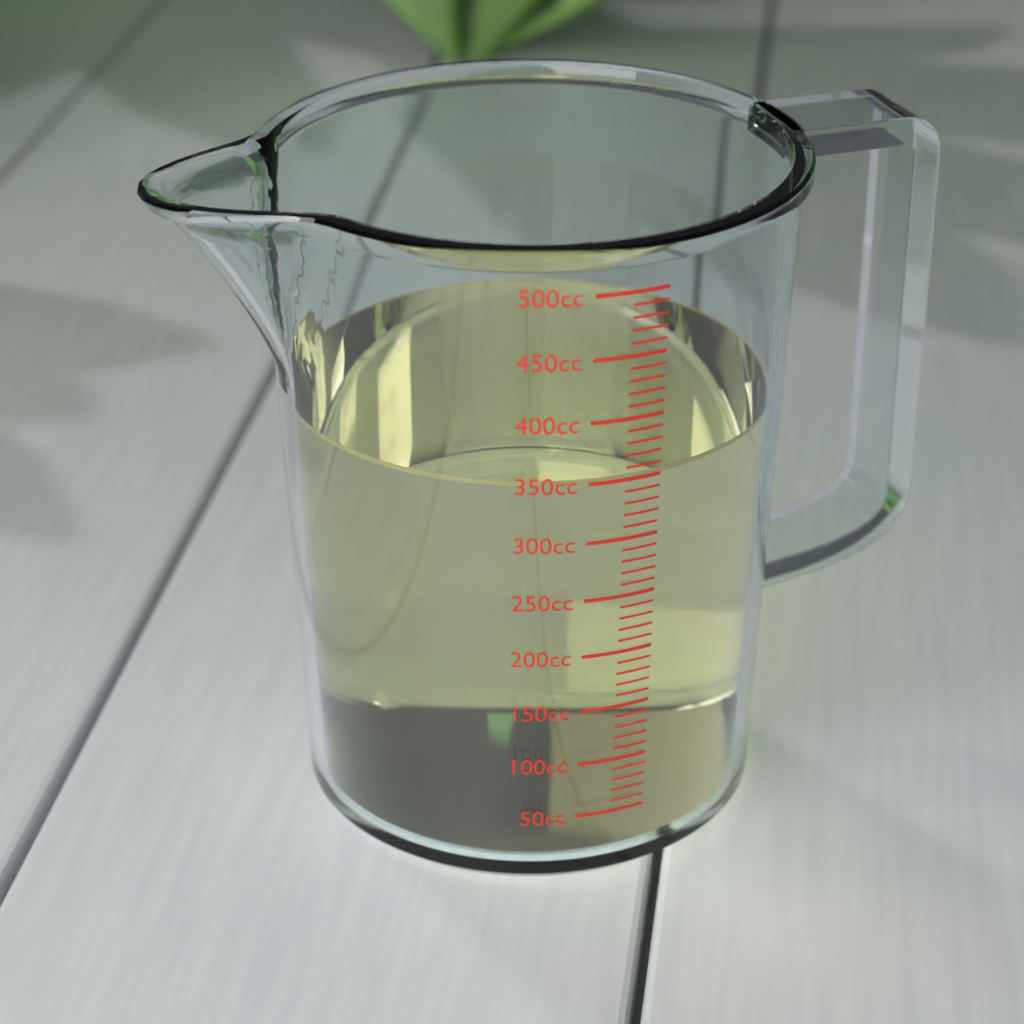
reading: 350 cc
